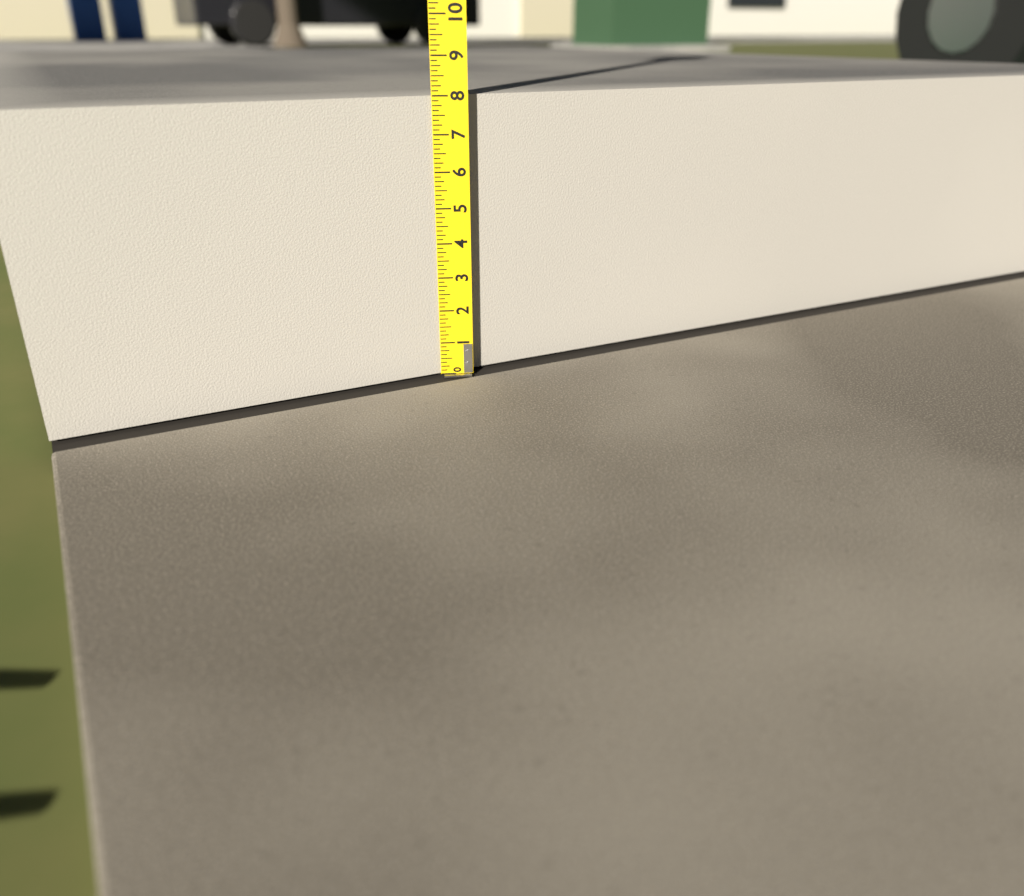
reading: 8.000 (no unit)
